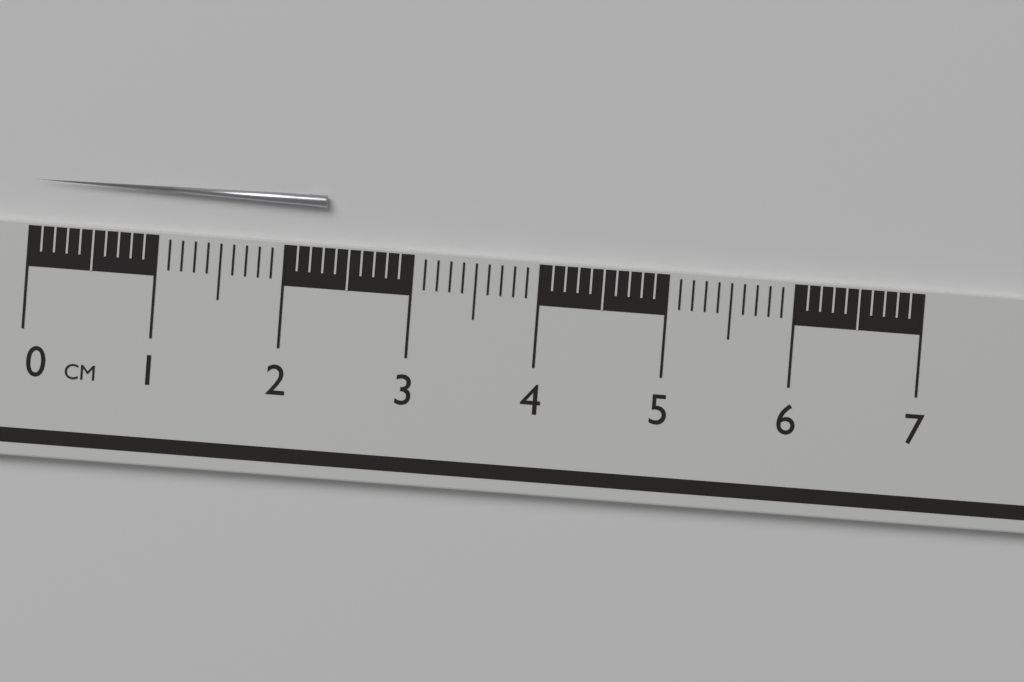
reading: 2.3 cm
